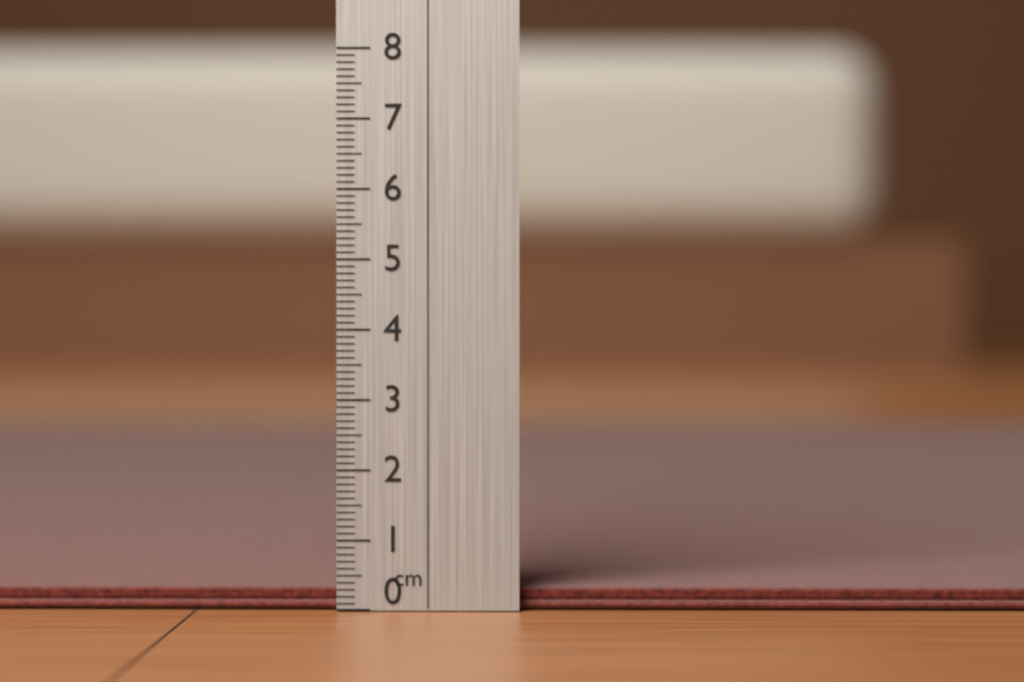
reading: 0.3 cm
